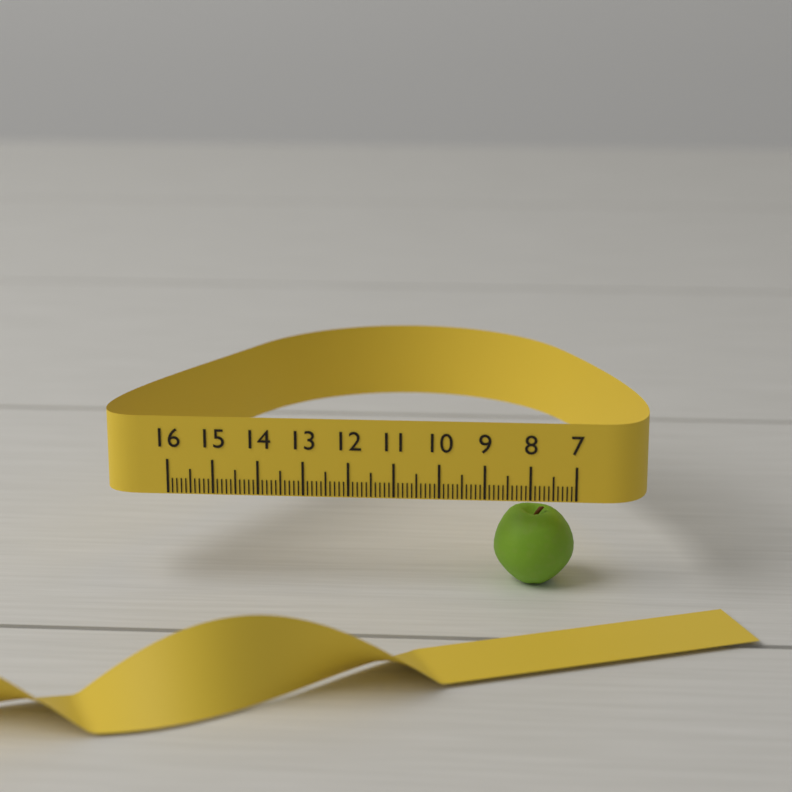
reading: 8.8 (no unit)
